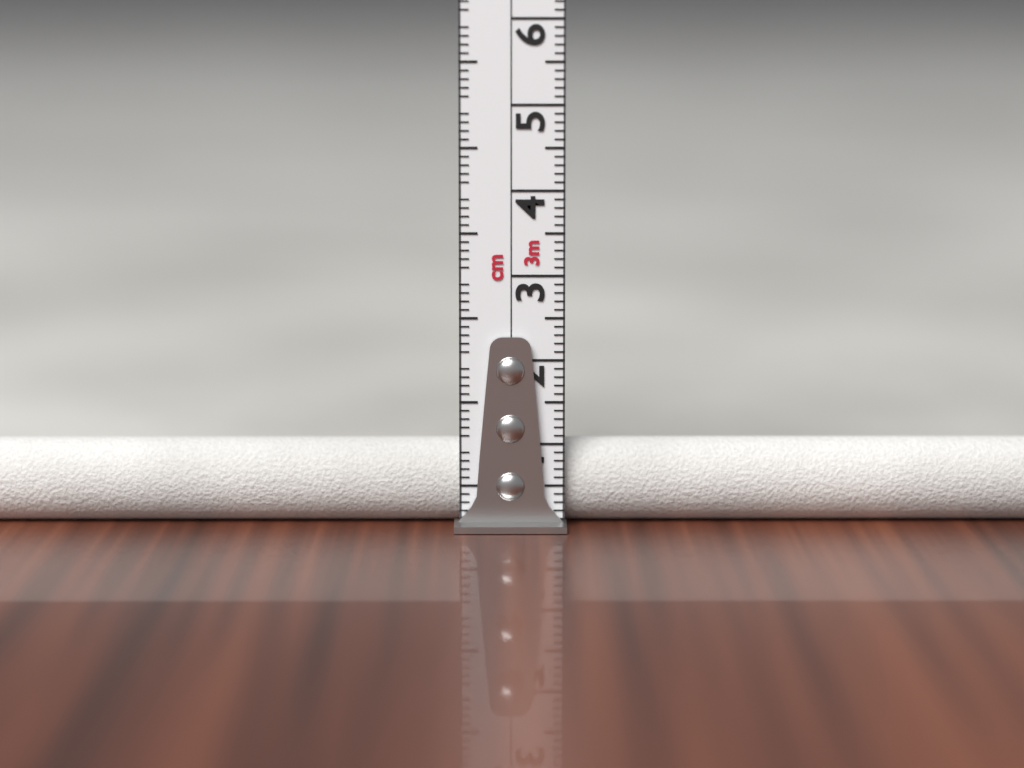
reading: 1.0 cm
